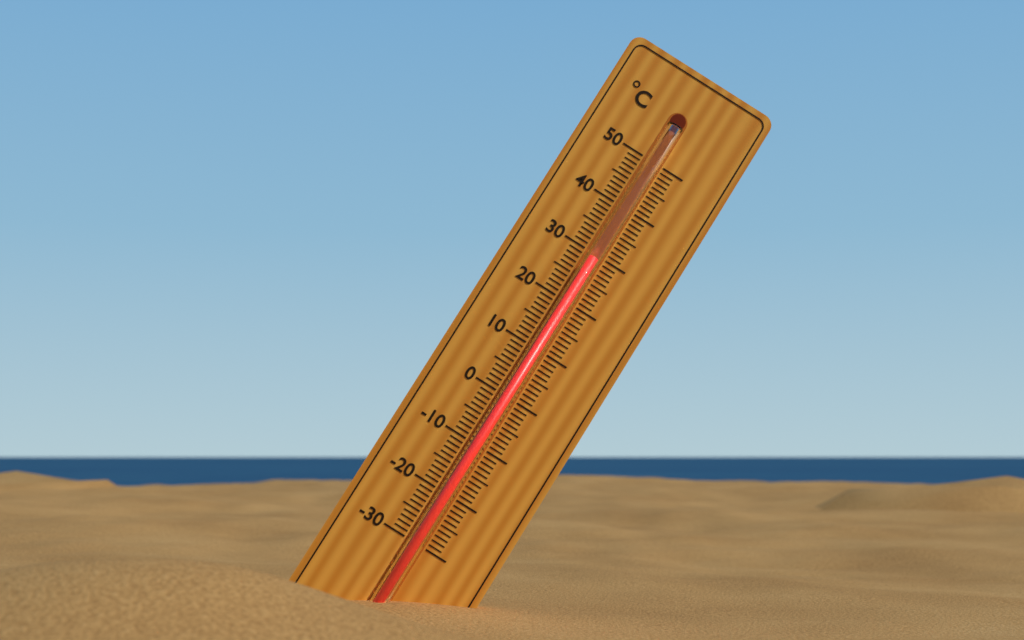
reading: 29 °C
